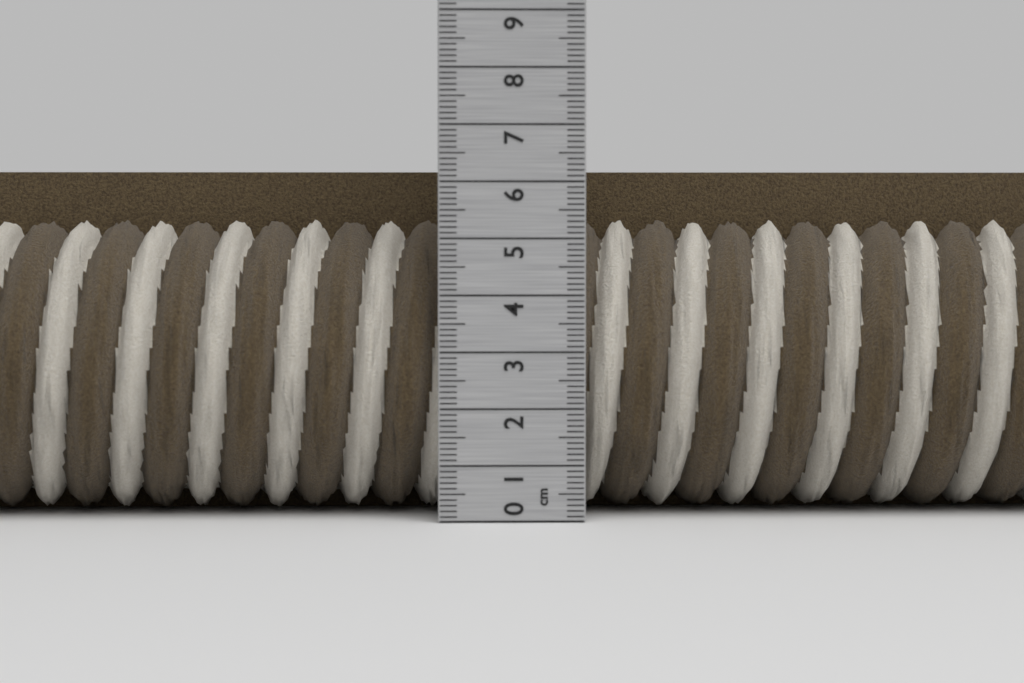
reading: 6.2 cm
